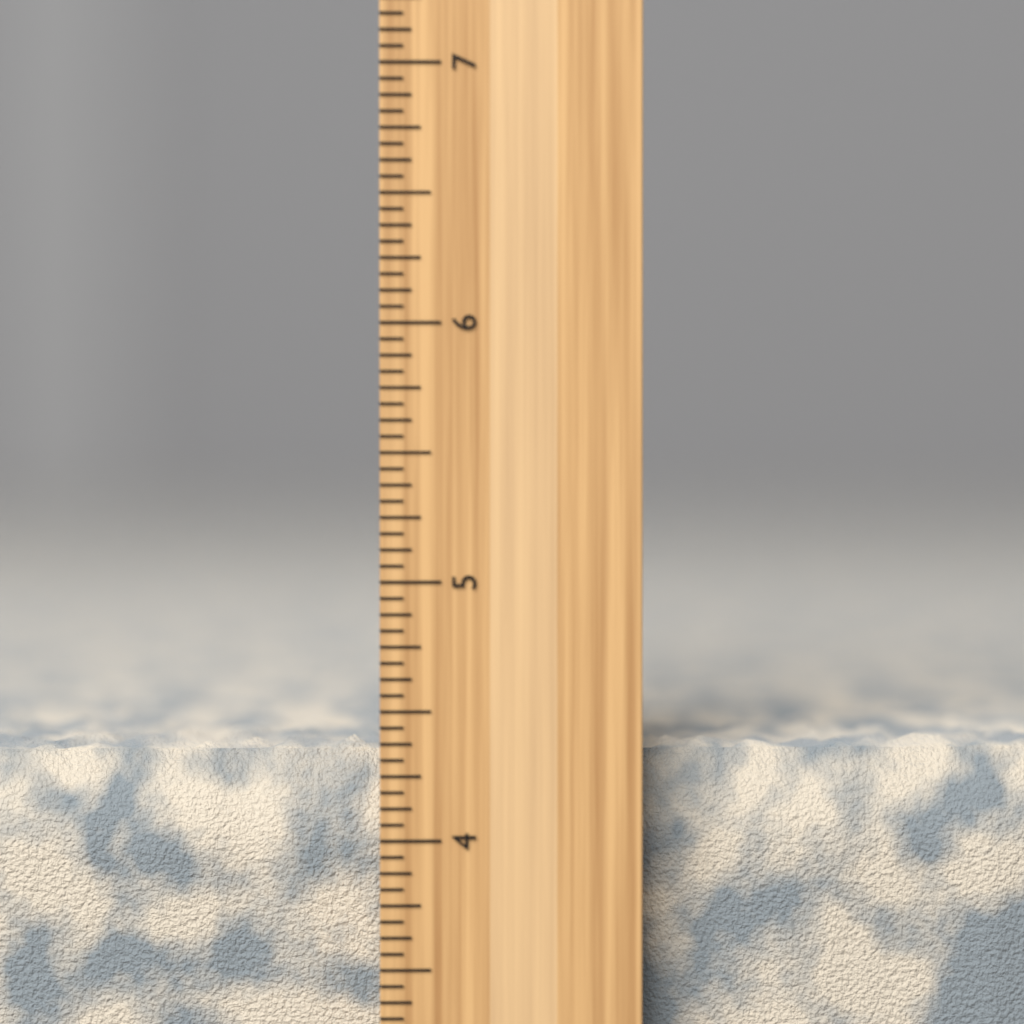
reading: 4.3750 inch
